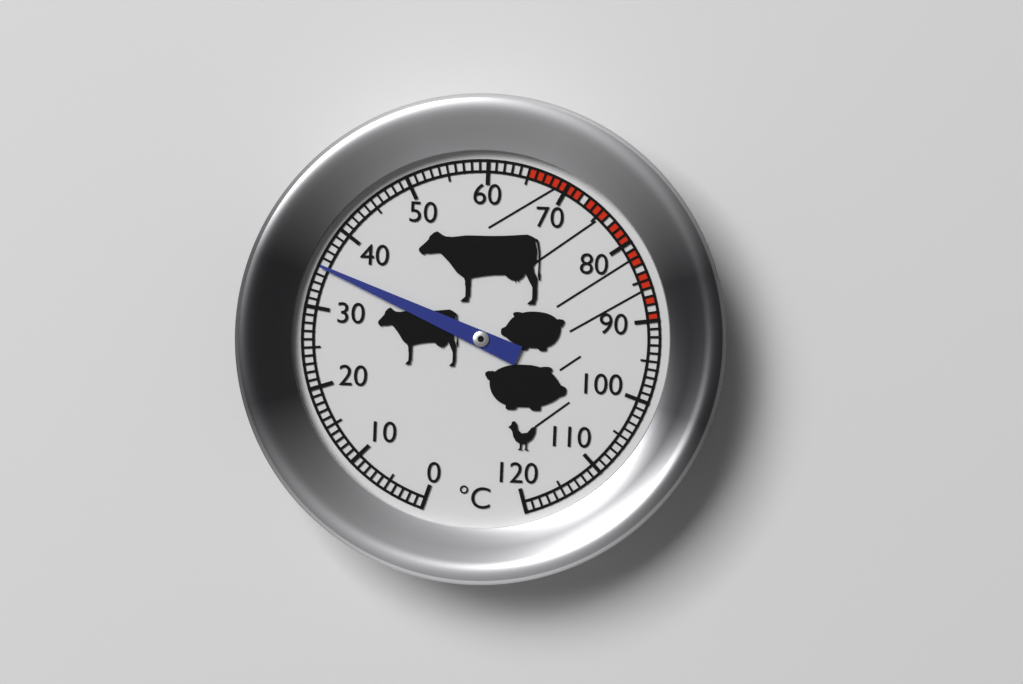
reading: 35 °C
